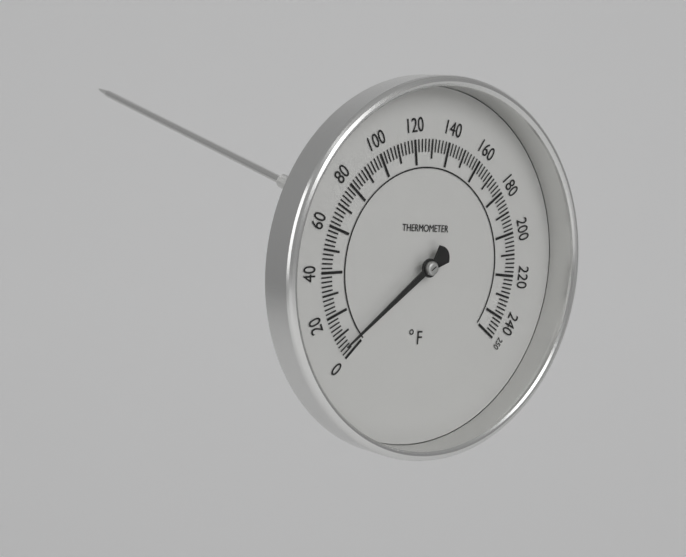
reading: 6 °F
